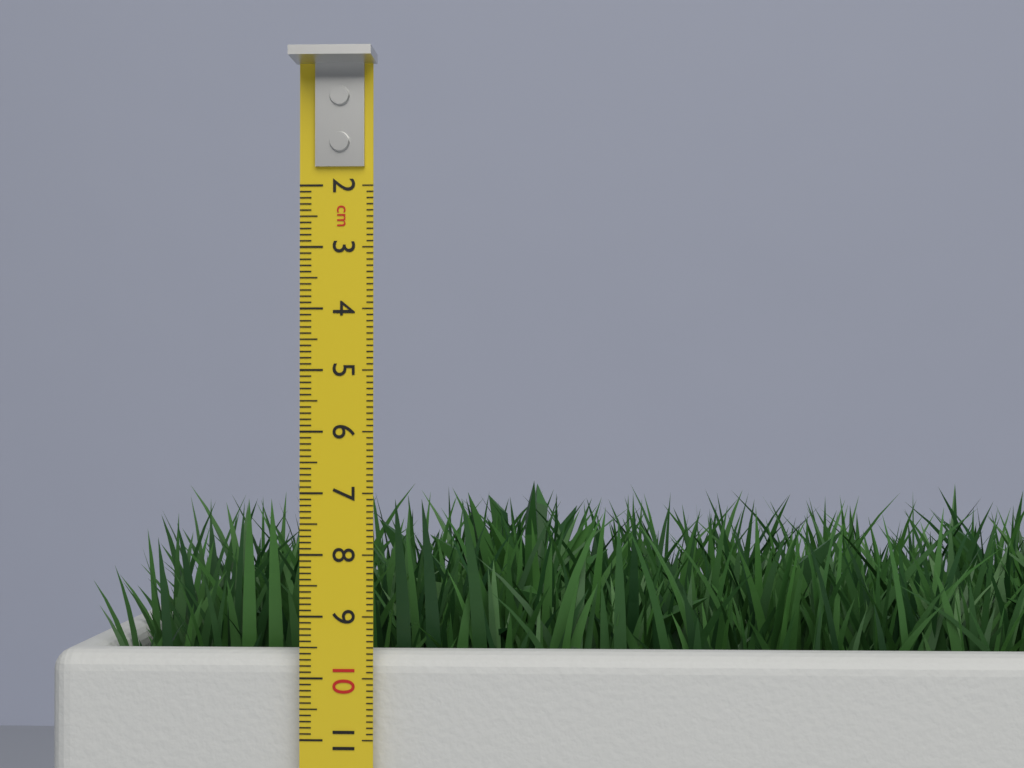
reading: 7.1 cm
